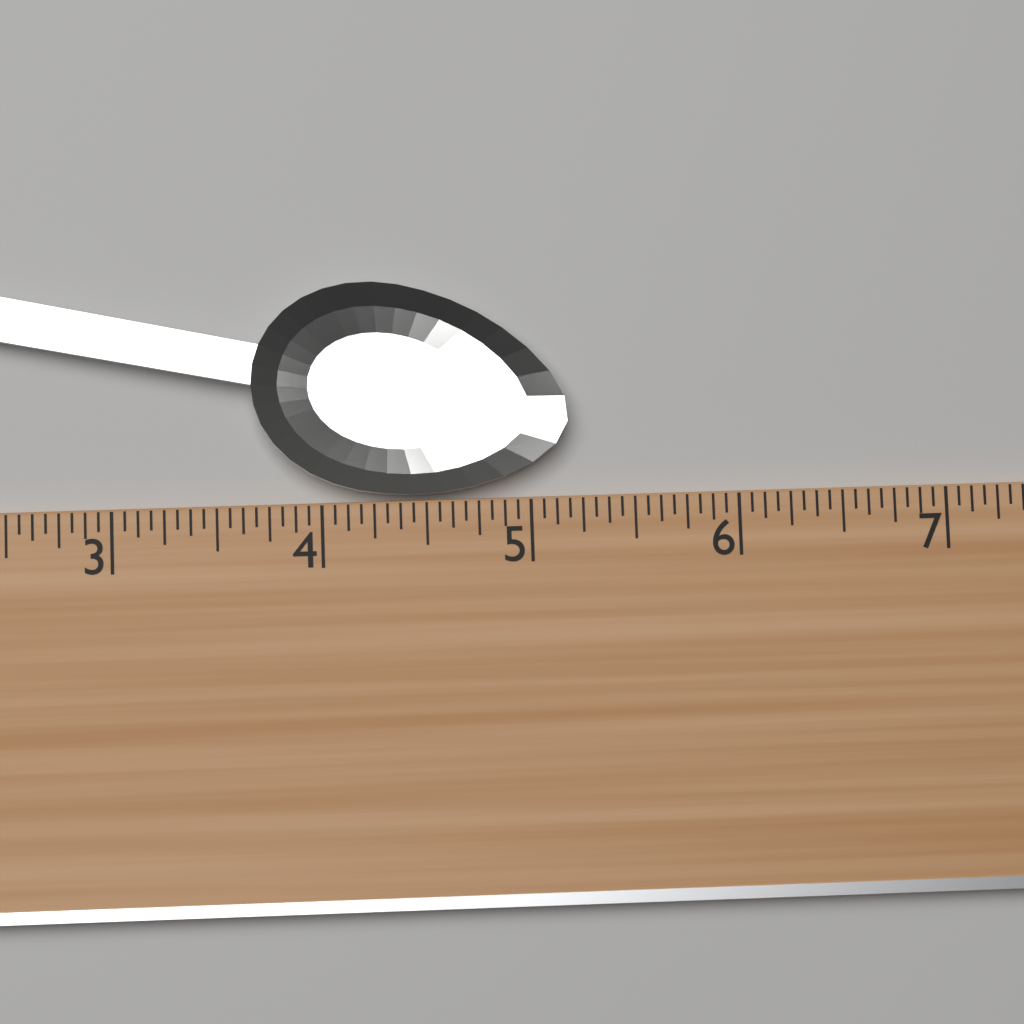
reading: 5.1875 (no unit)
